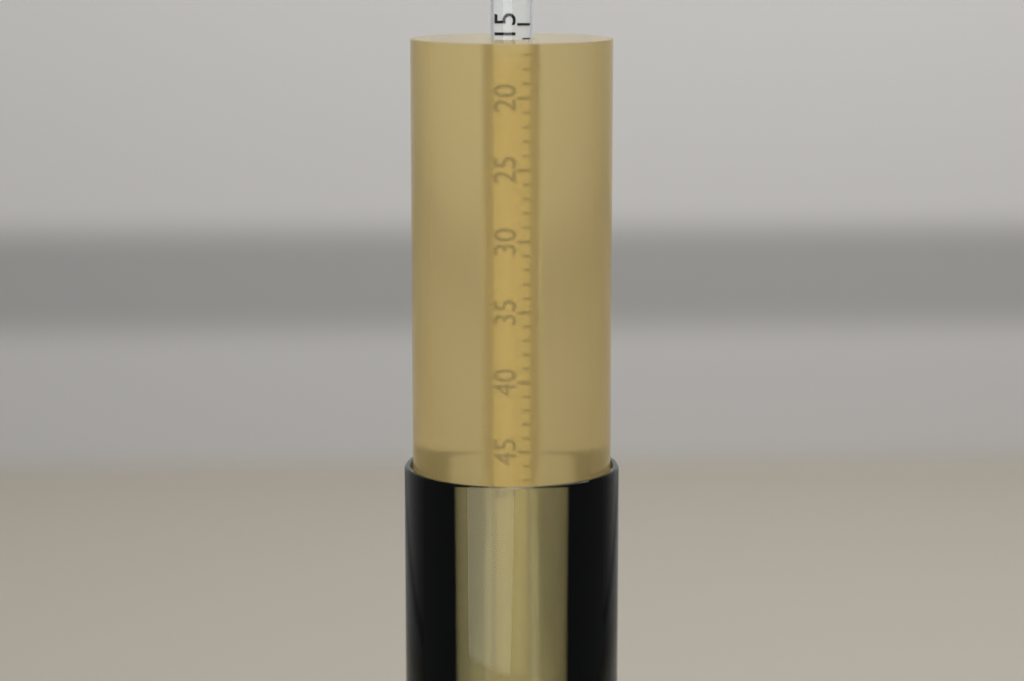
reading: 16 (no unit)
